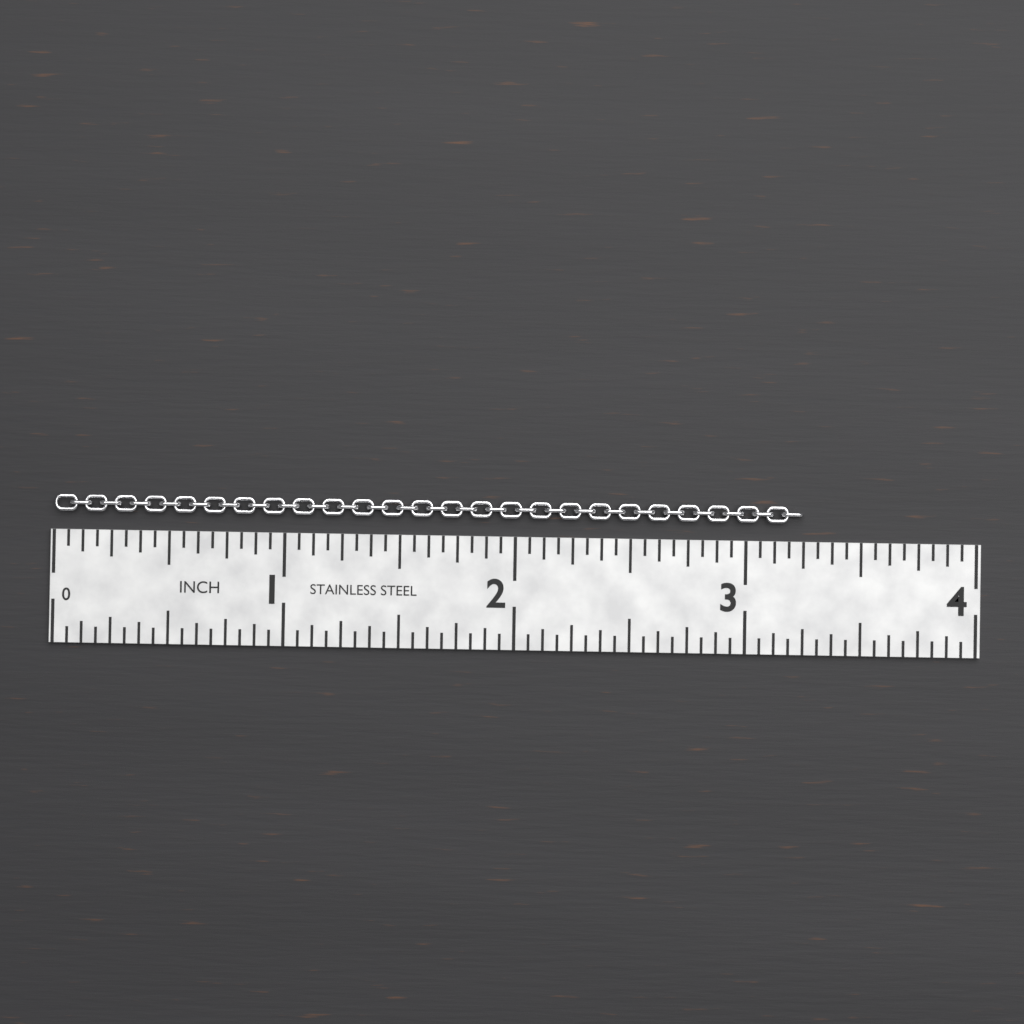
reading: 3.2500 in
